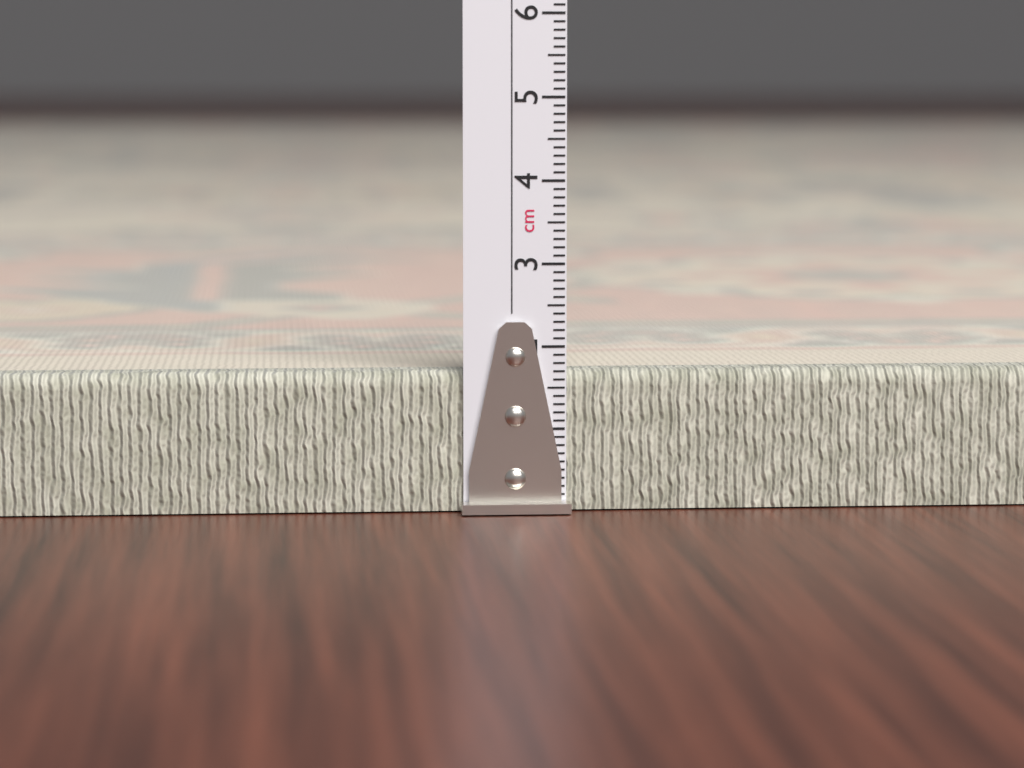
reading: 1.7 cm
